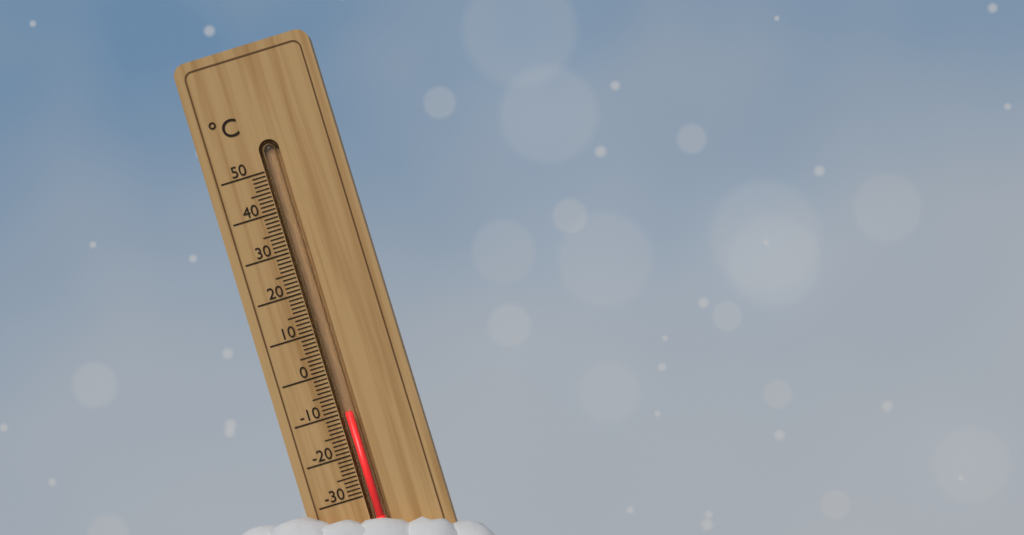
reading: -10 °C
